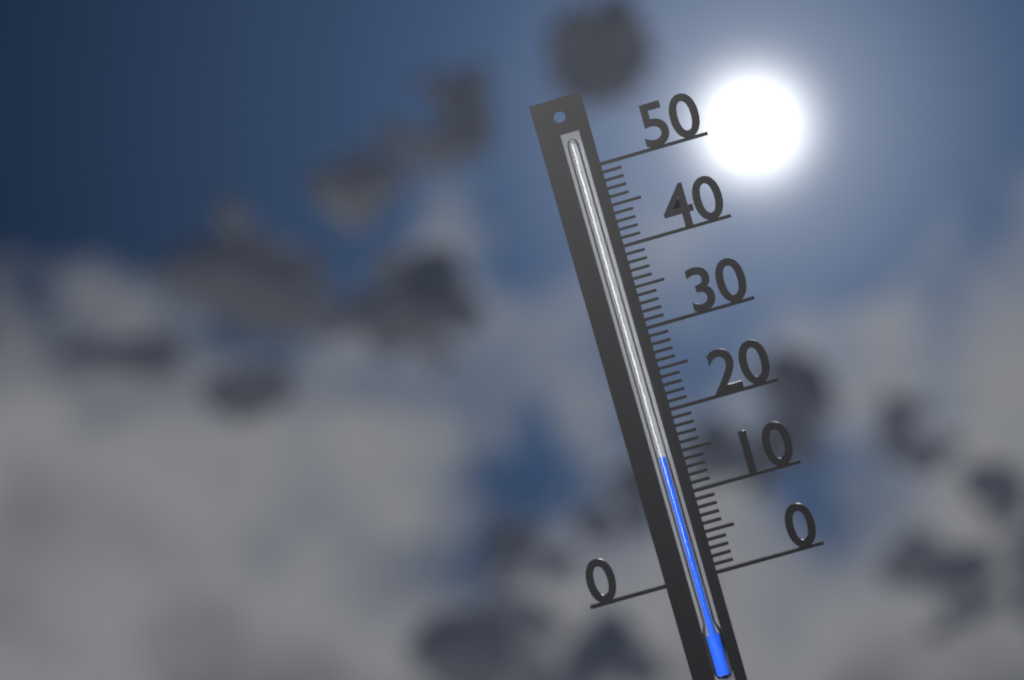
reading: 15 (no unit)
